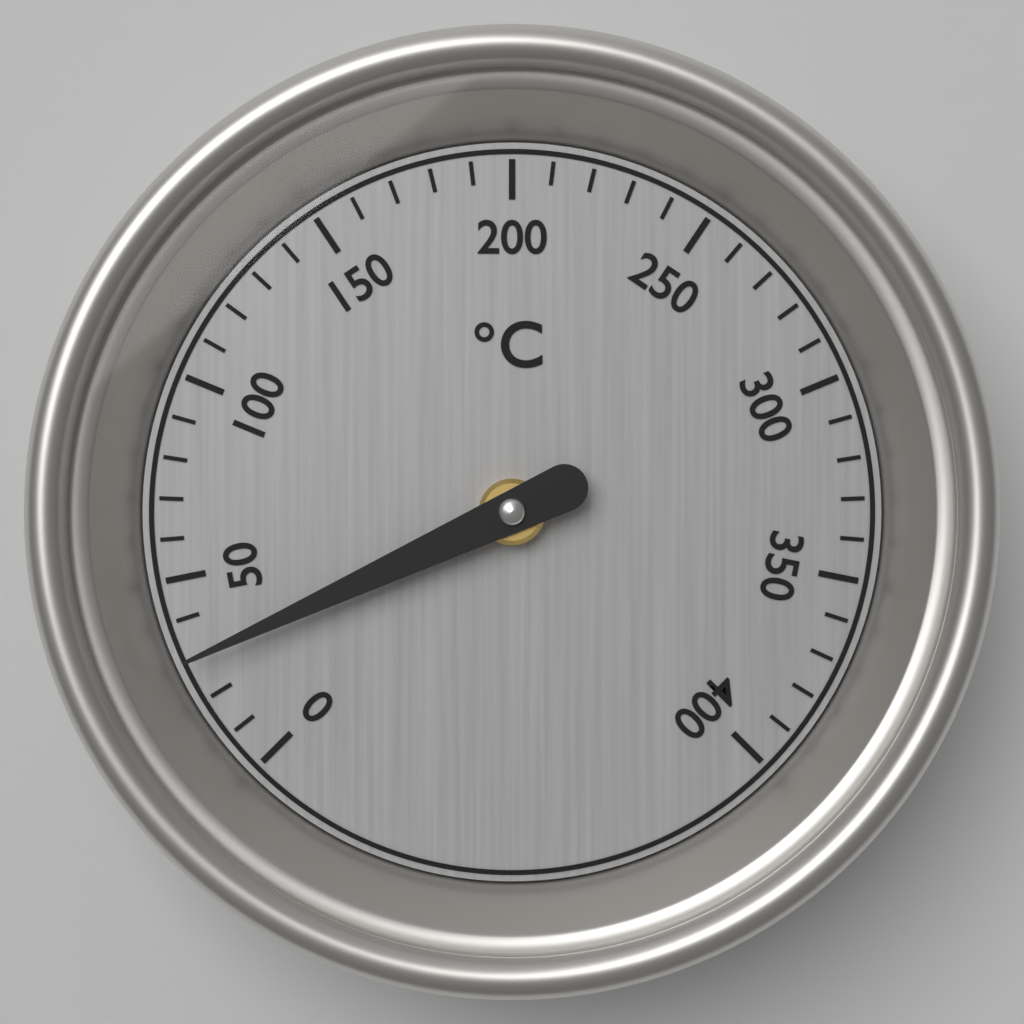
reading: 30 °C
